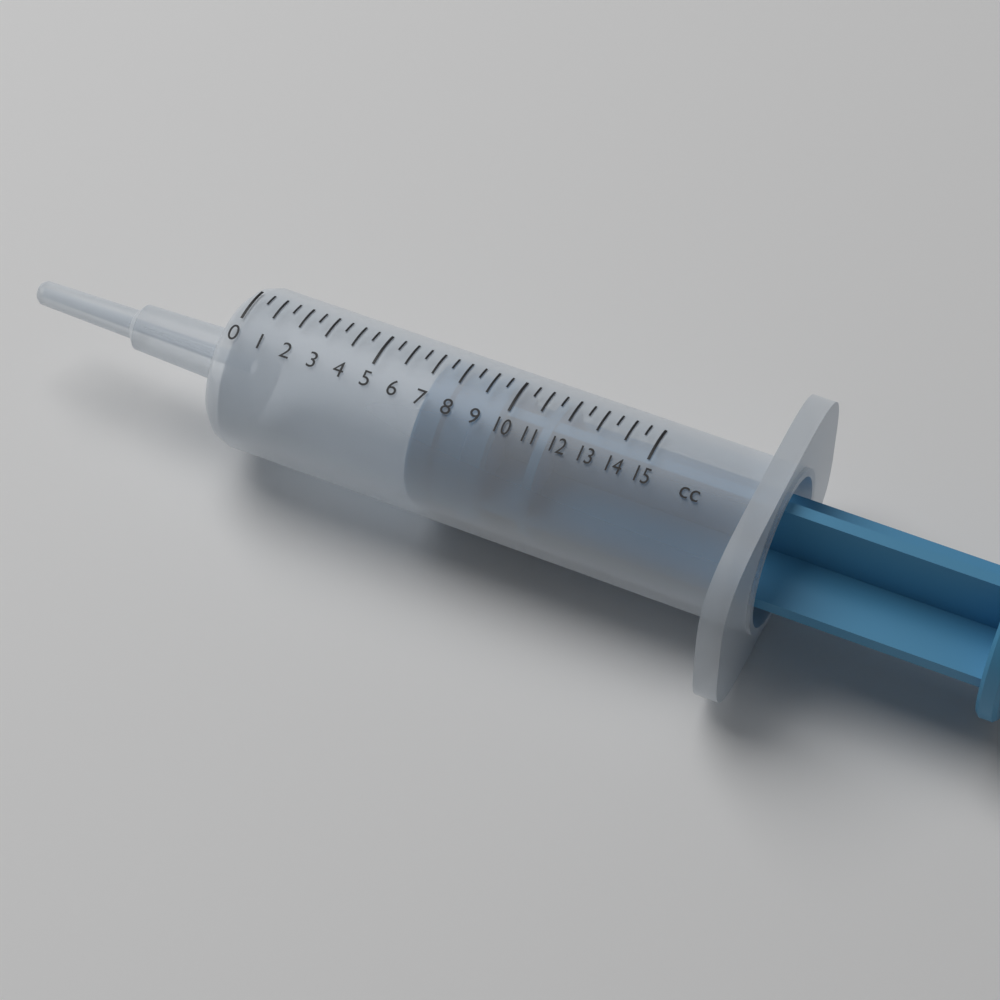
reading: 7.0 cc
